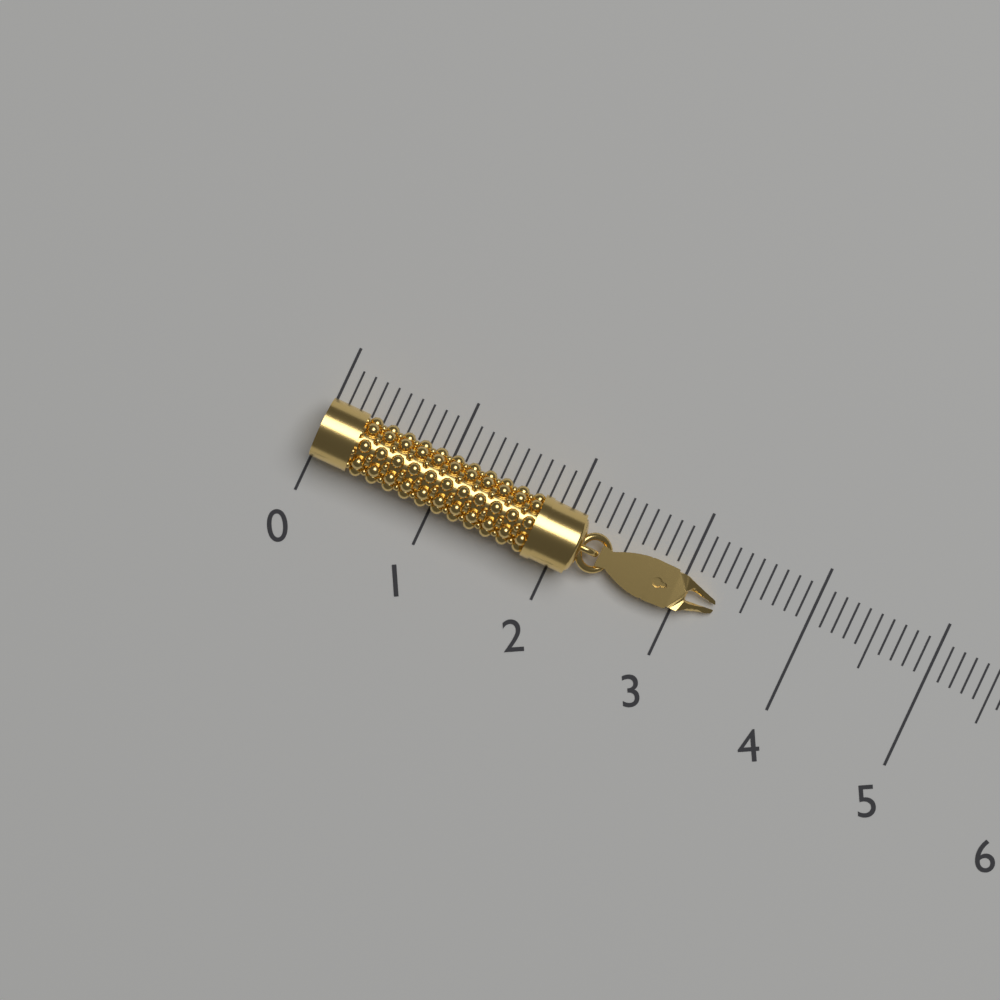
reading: 3.3 (no unit)
